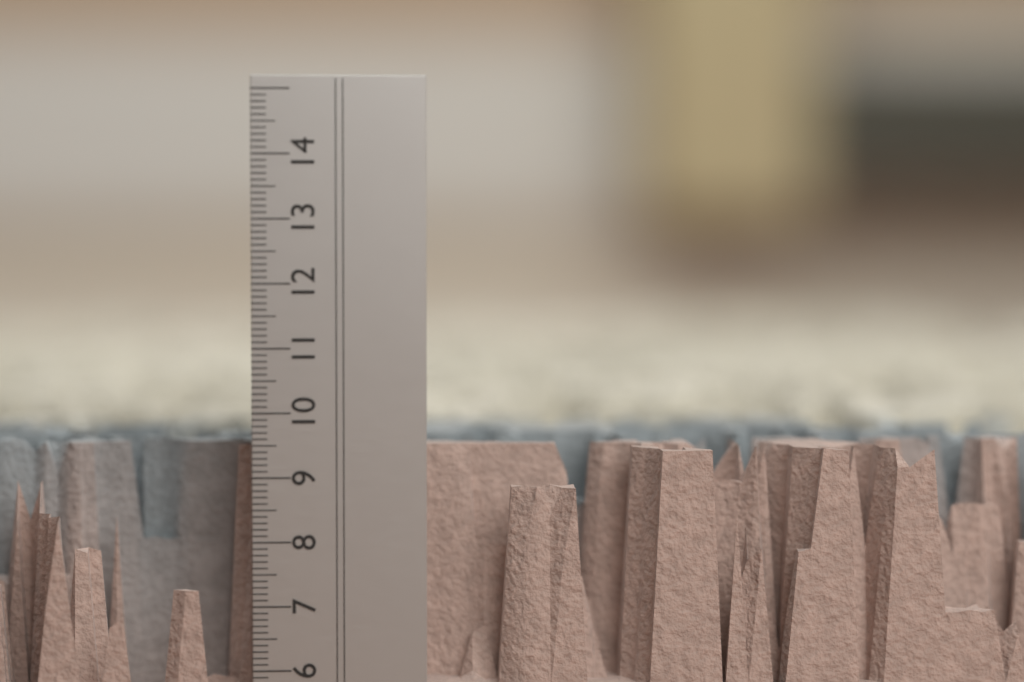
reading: 9.4 cm
